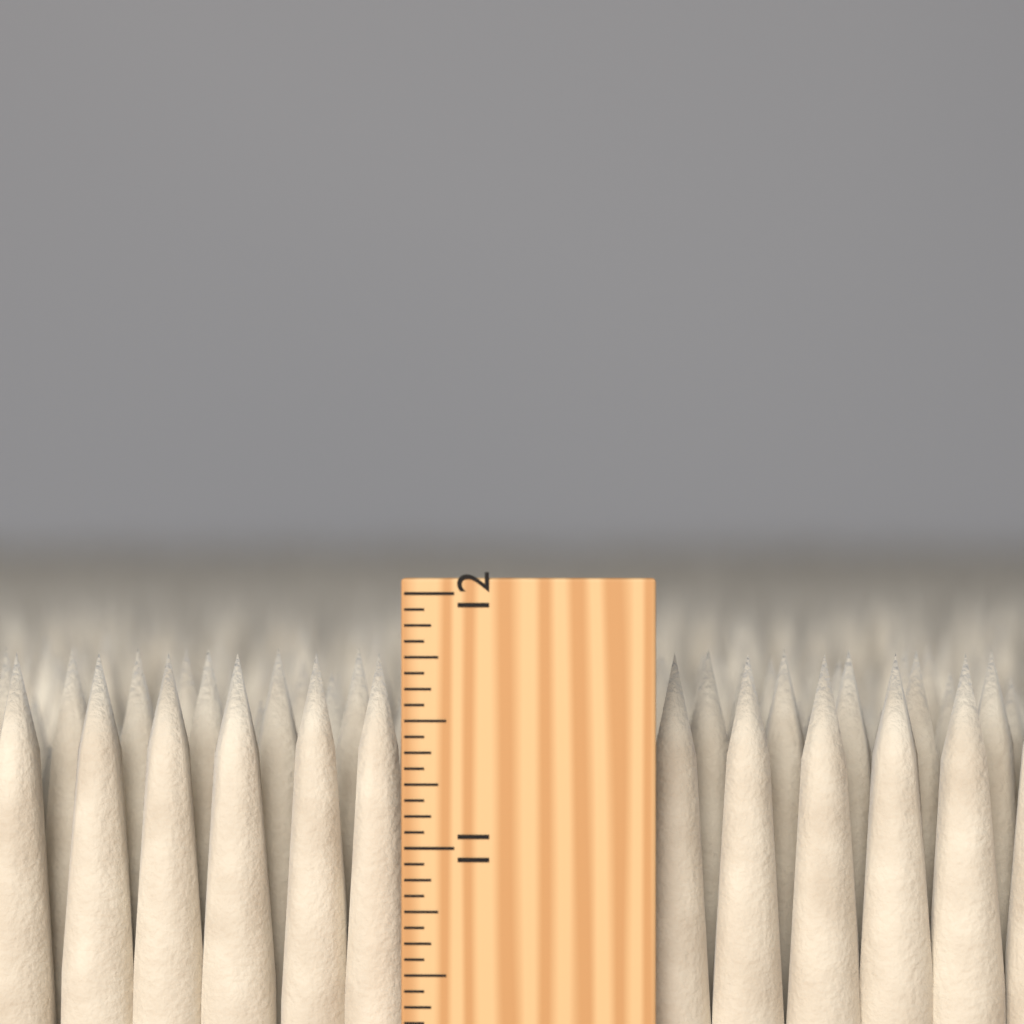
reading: 11.7500 inch
